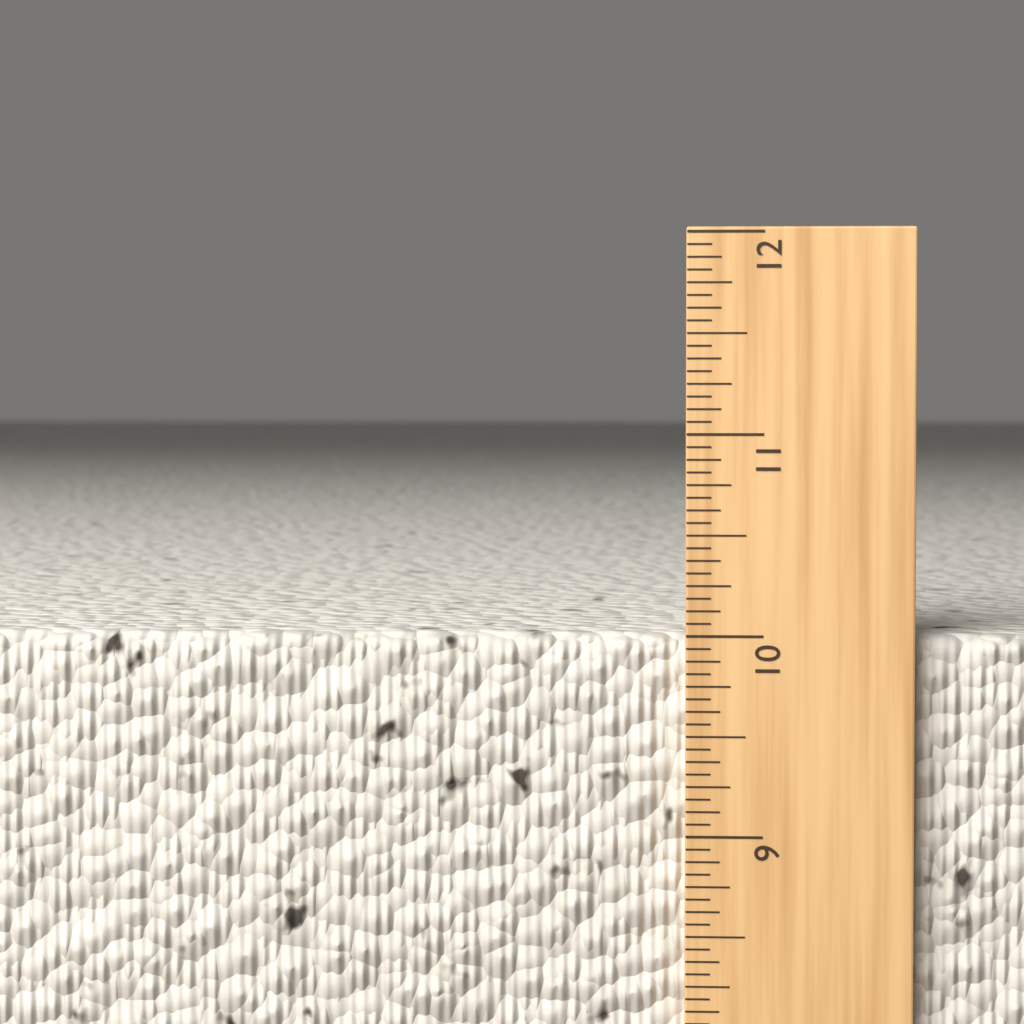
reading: 10.0000 in
